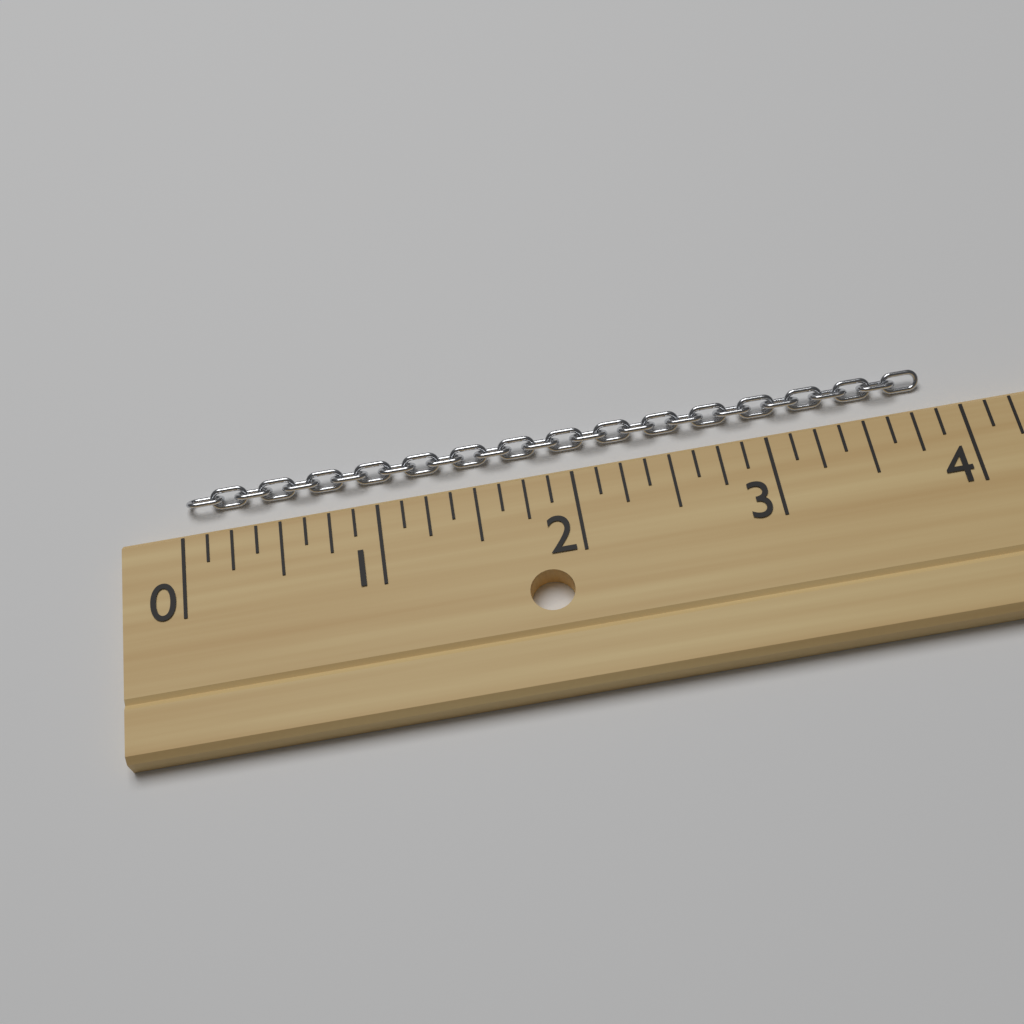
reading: 3.875 (no unit)
